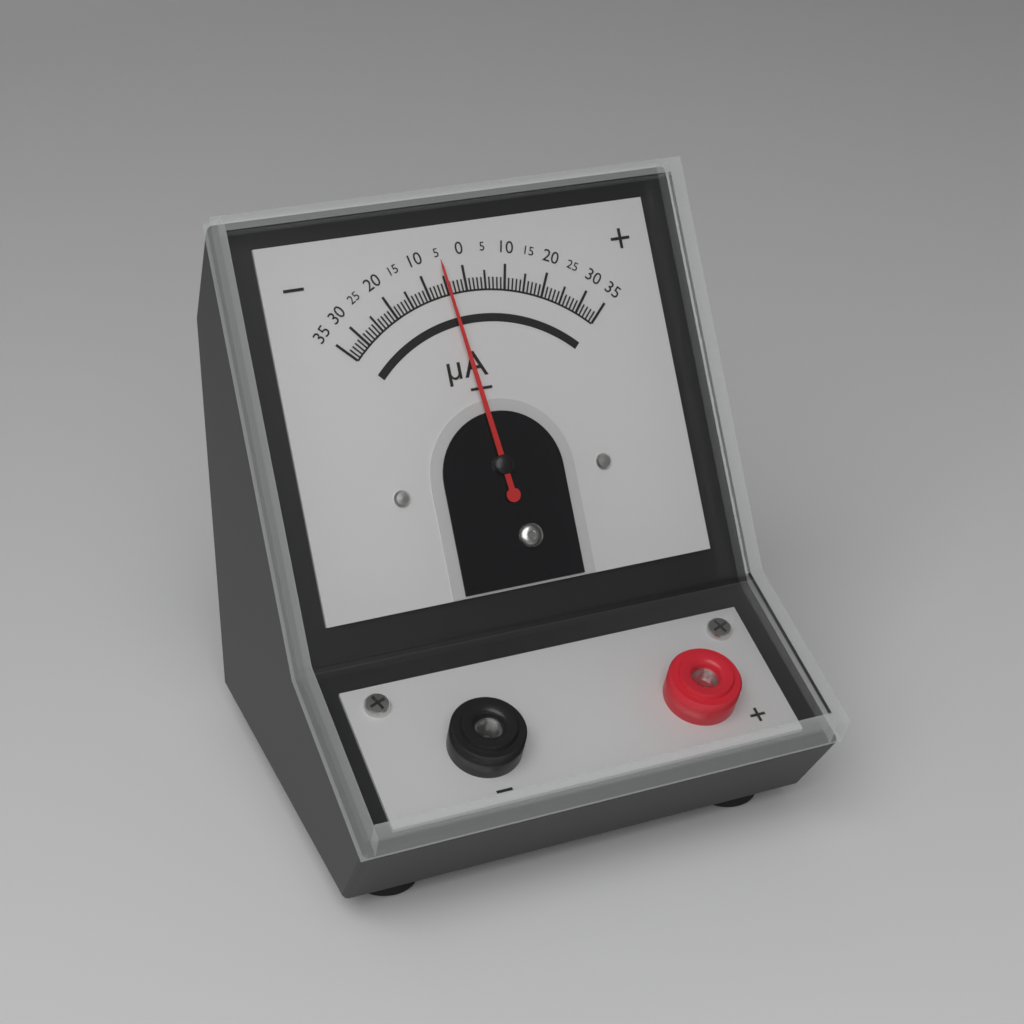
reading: -5 µA
